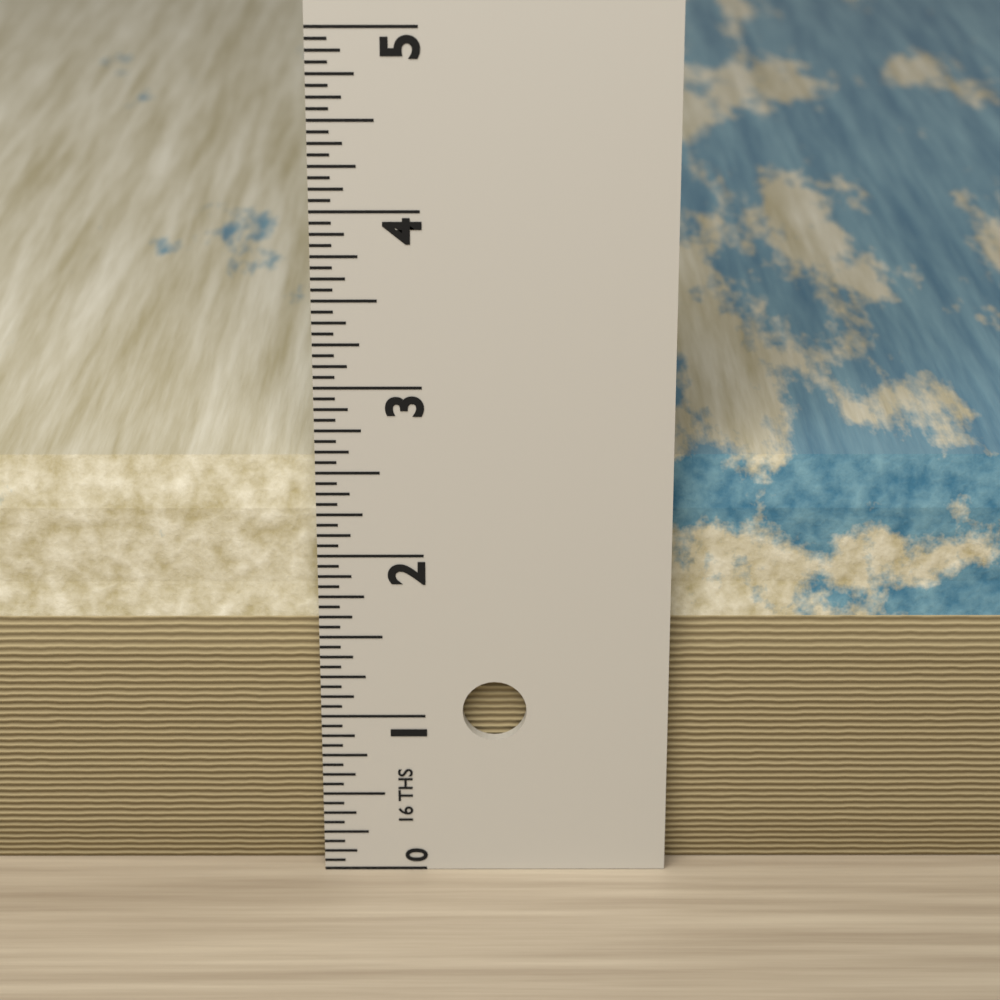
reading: 2.5000 in
